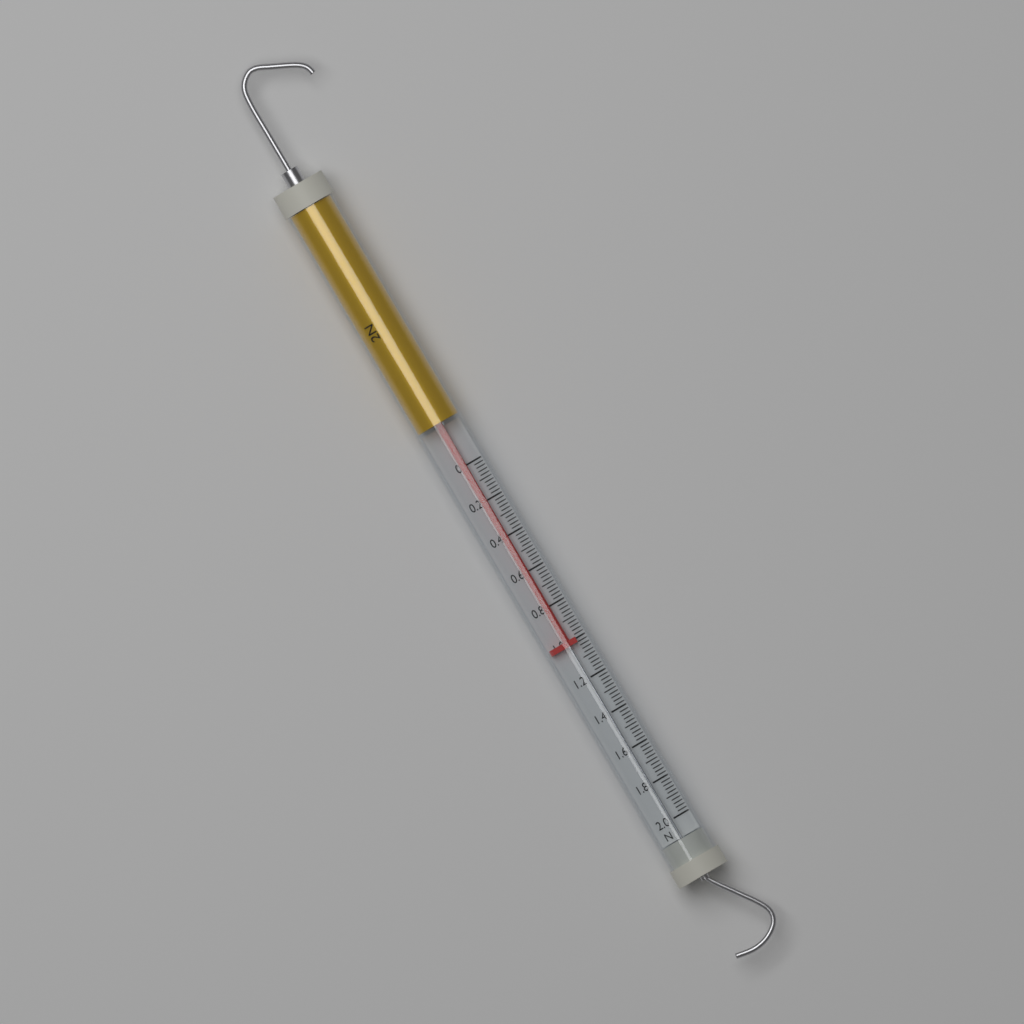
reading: 1.02 N
